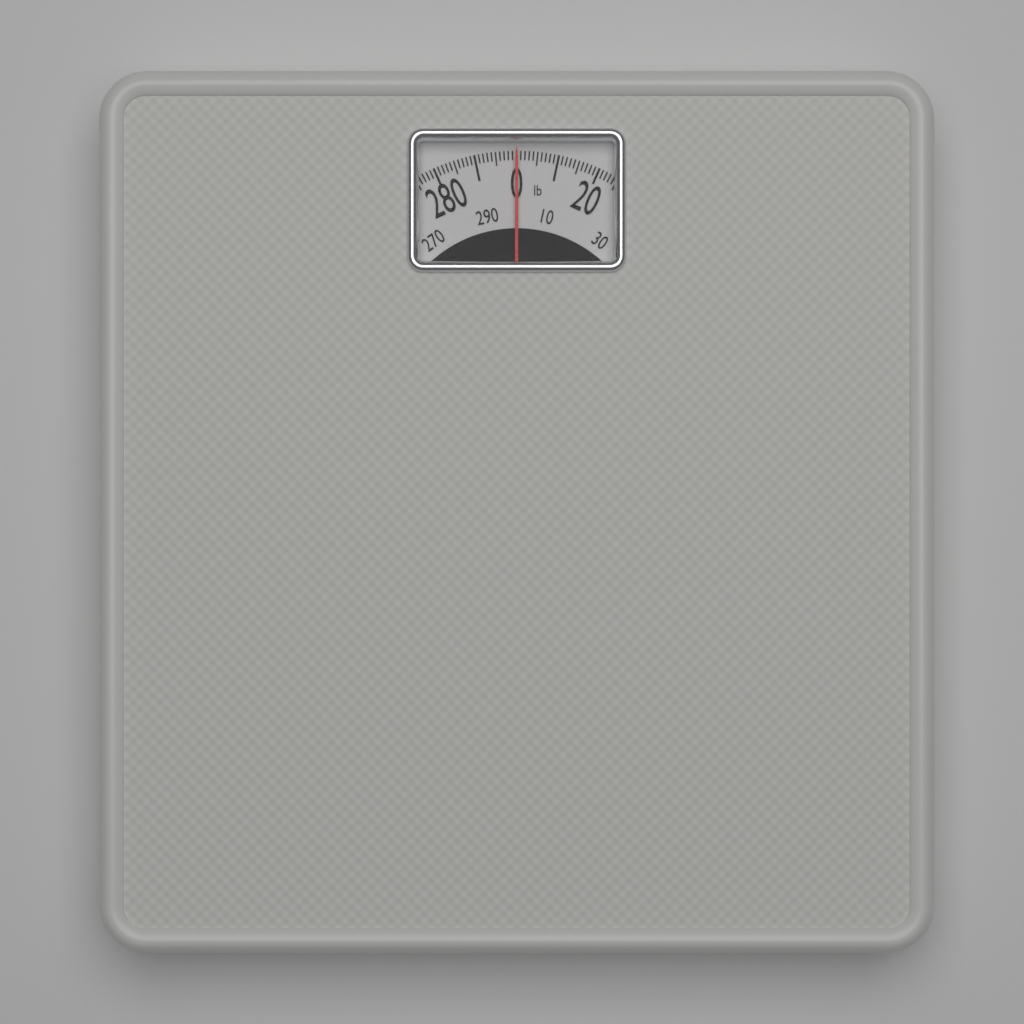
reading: 0 lb
